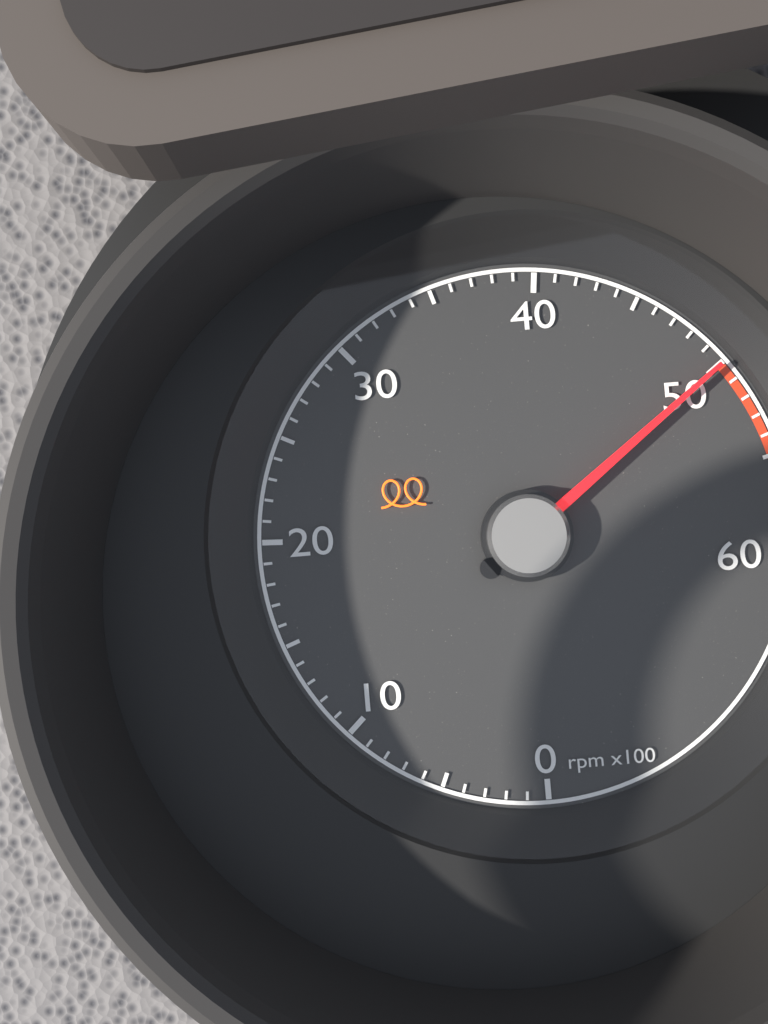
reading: 5000 rpm
